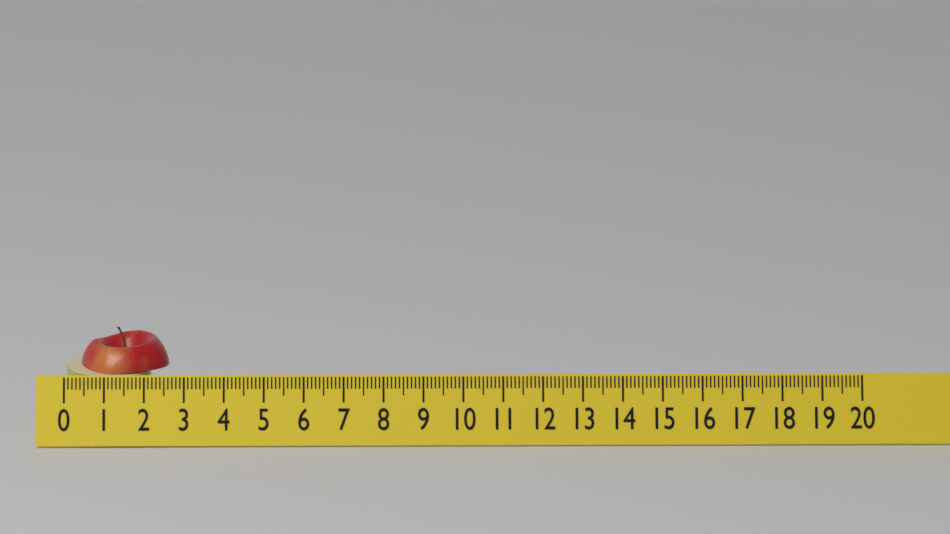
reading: 2.6 (no unit)
